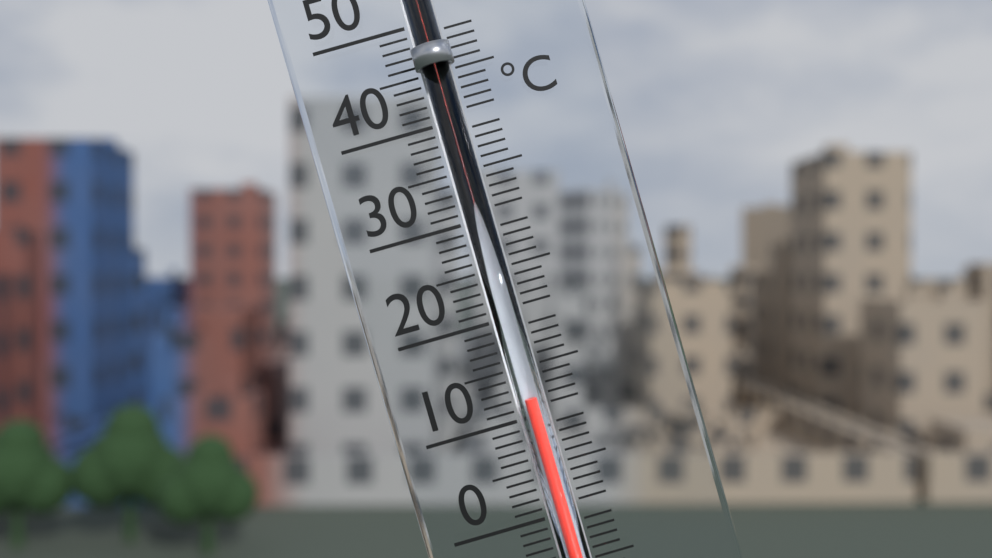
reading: 12 °C
